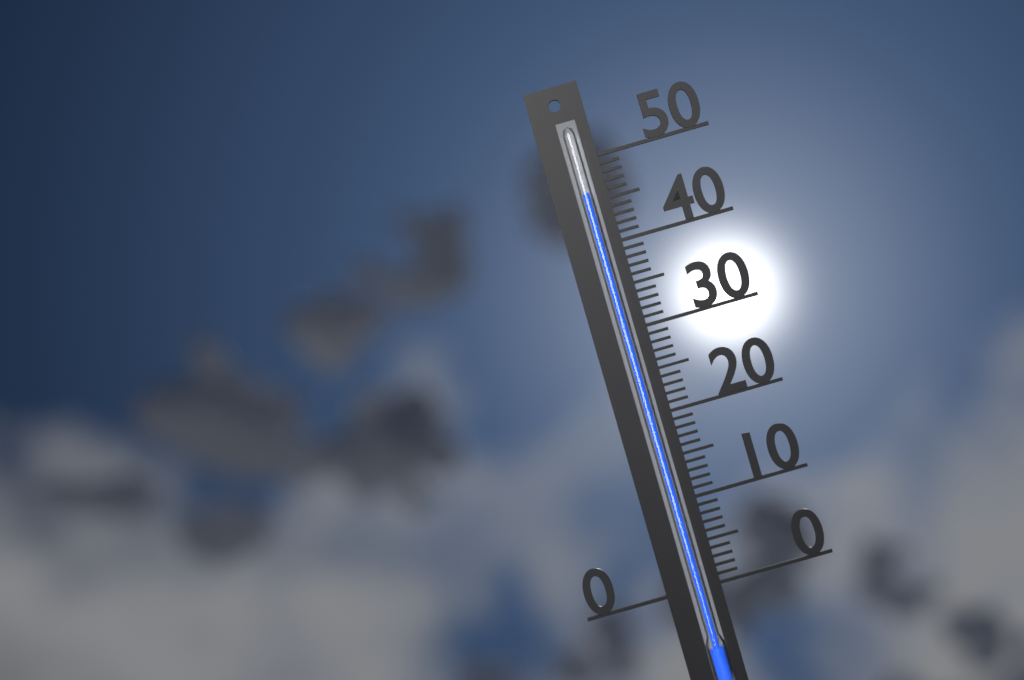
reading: 46 (no unit)
